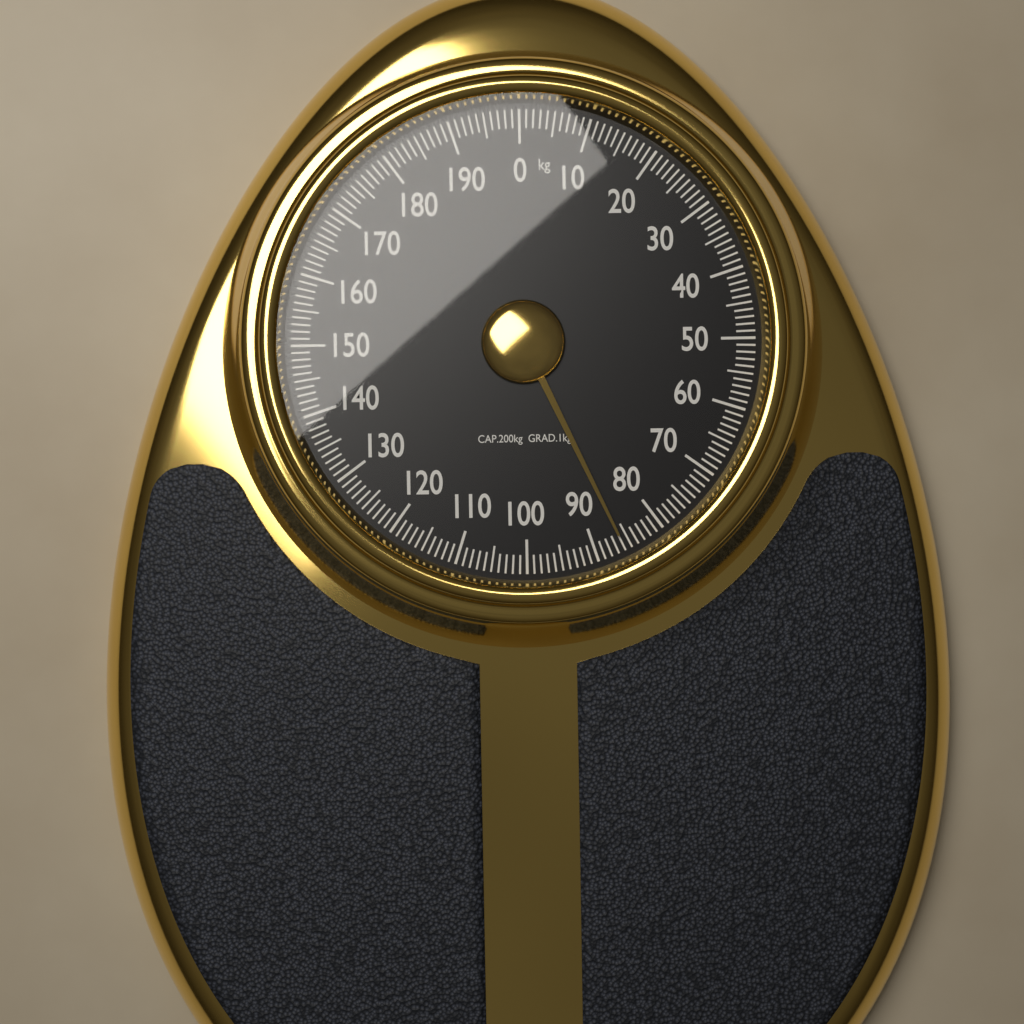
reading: 86 kg
